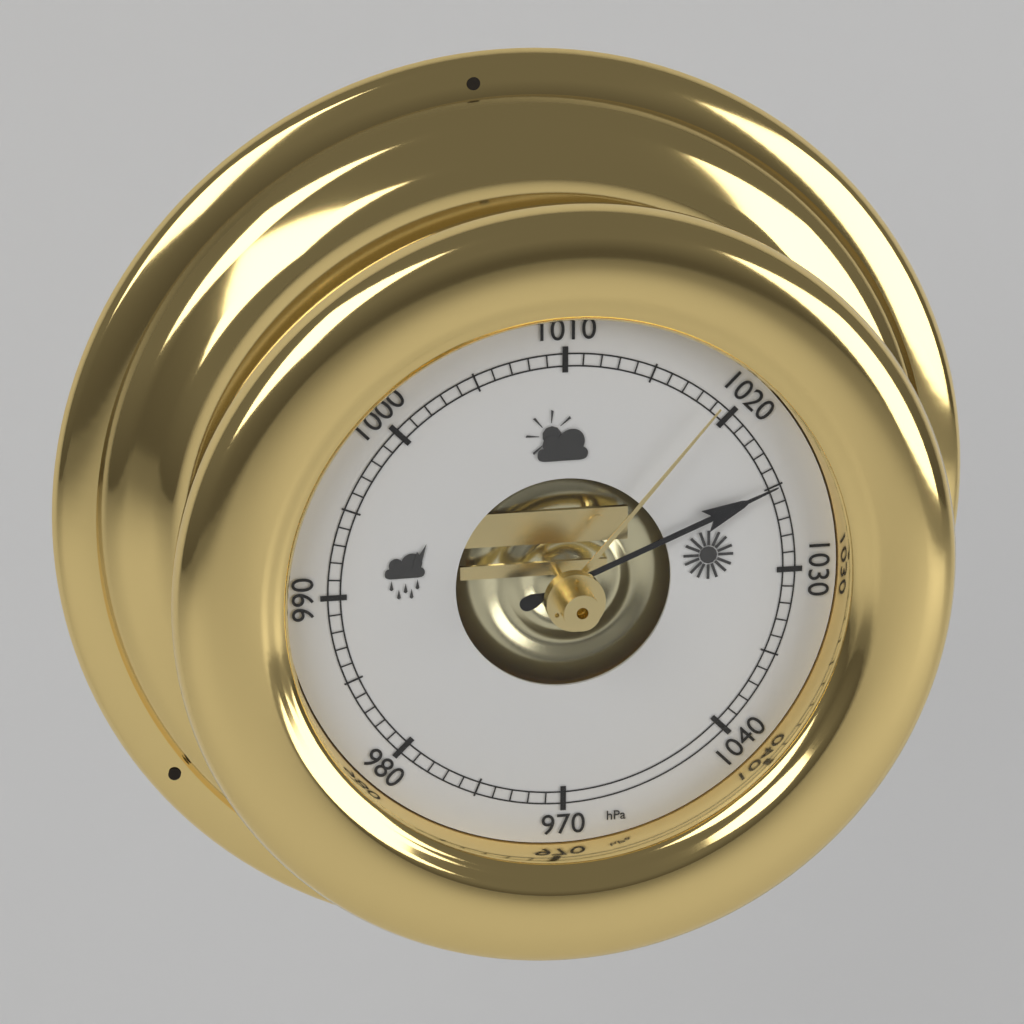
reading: 1025 hPa
